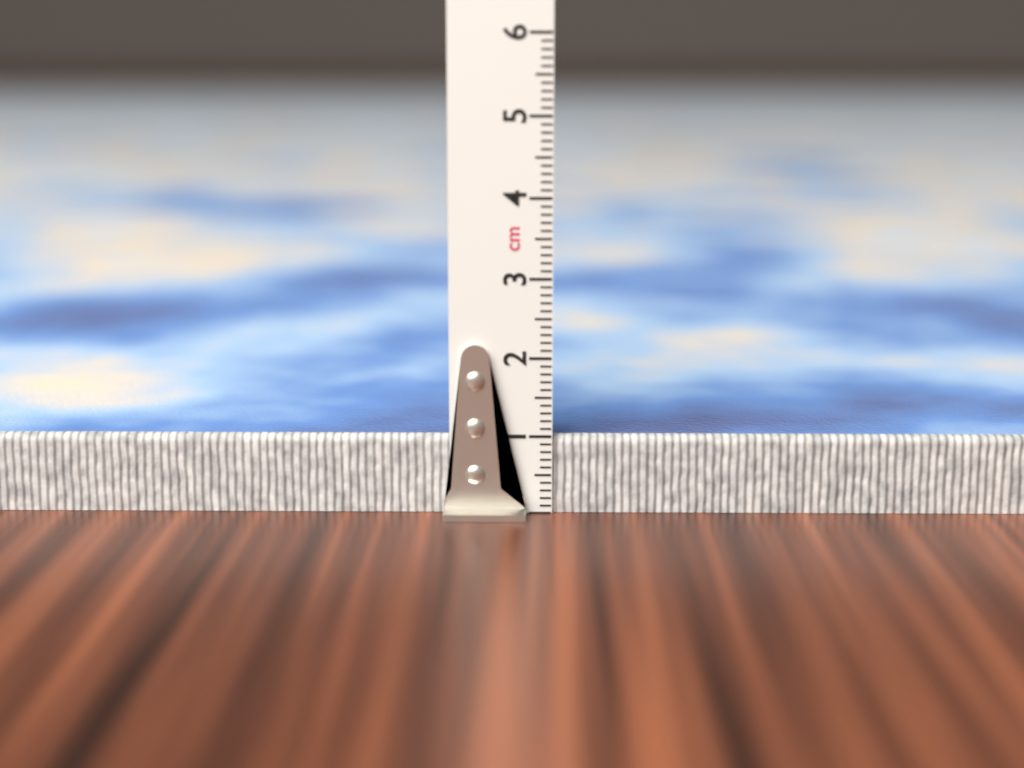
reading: 1.0 cm
